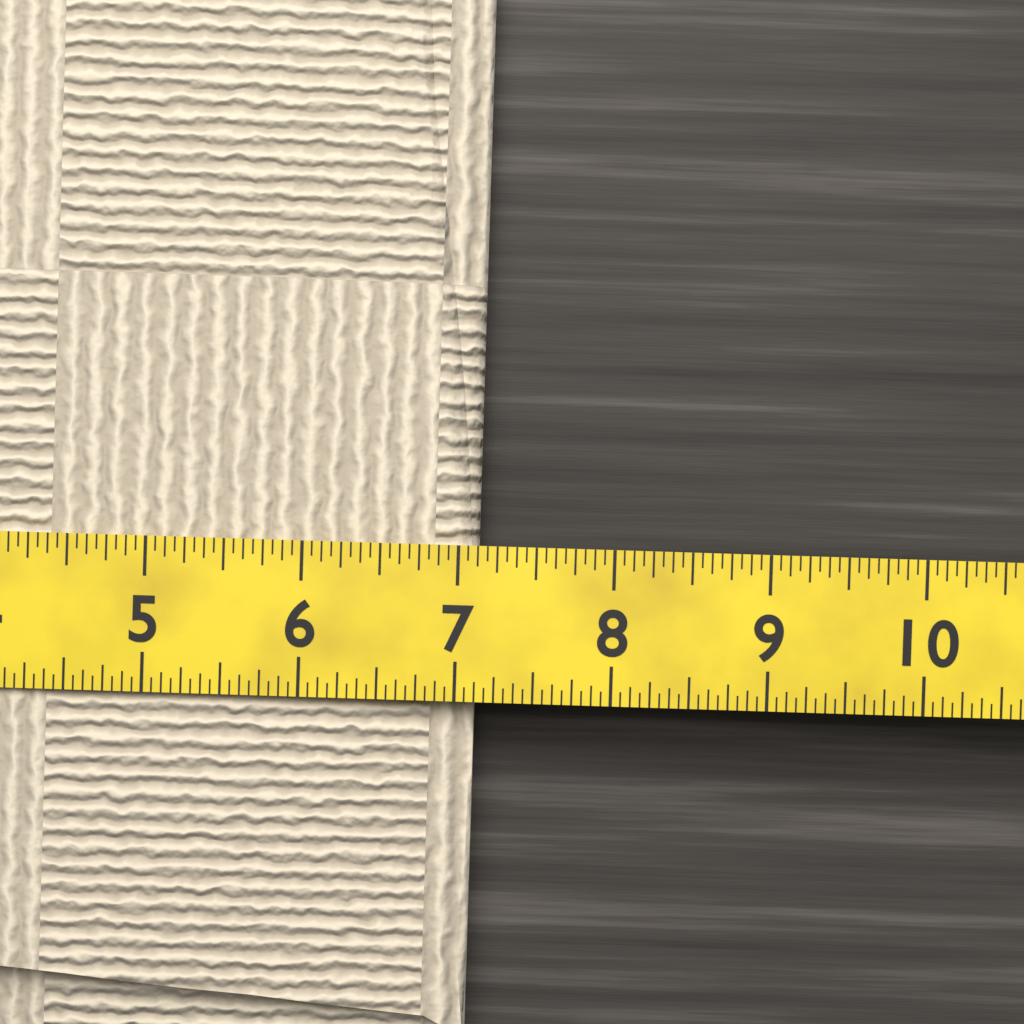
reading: 7.1250 (no unit)
